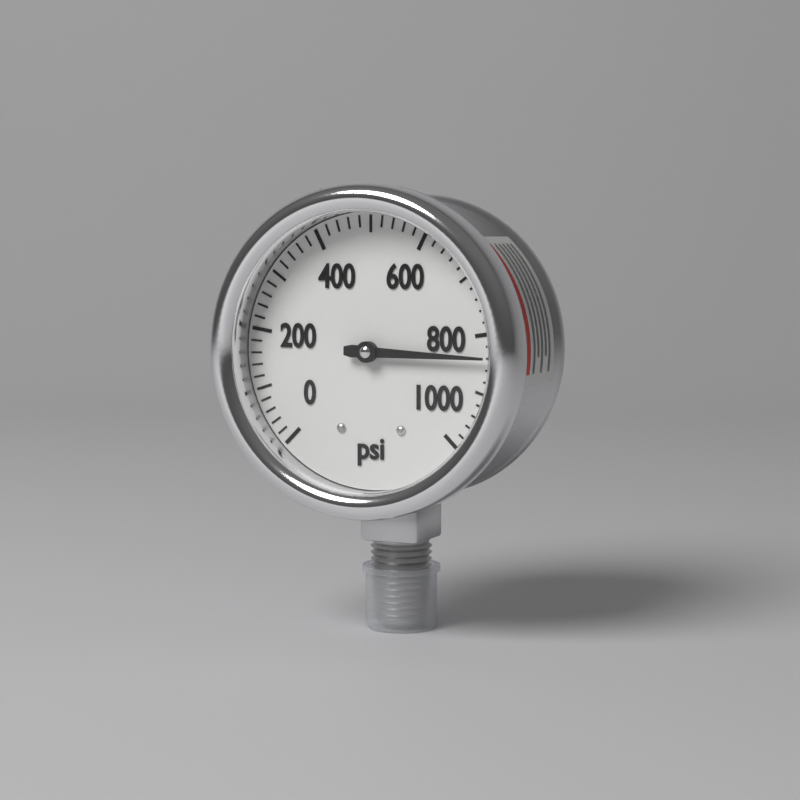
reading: 840 psi
